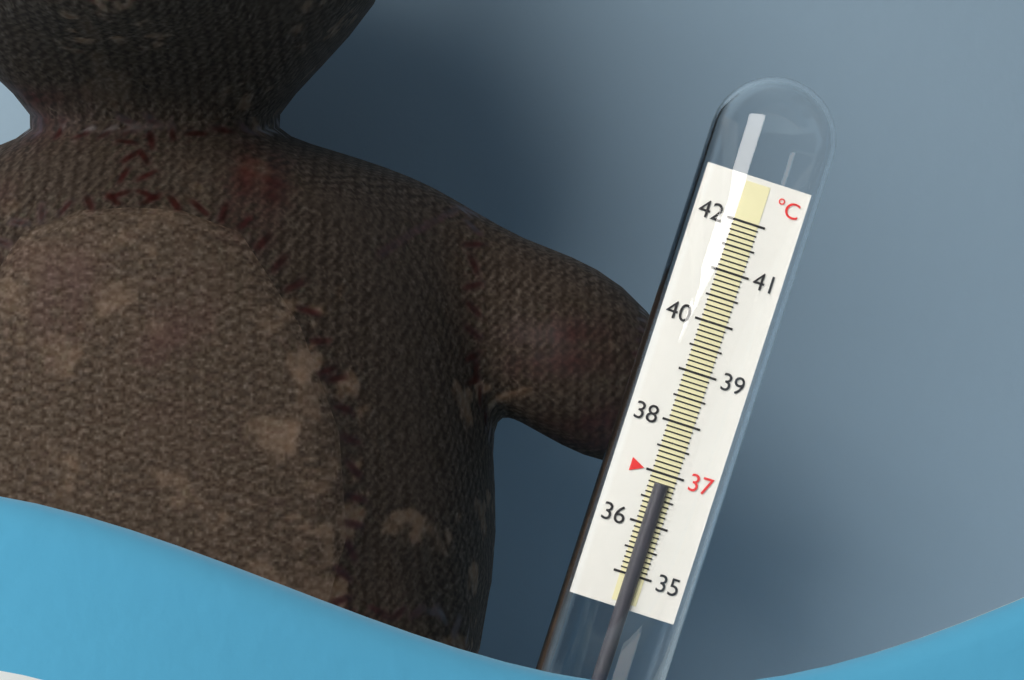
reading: 36.8 °C
